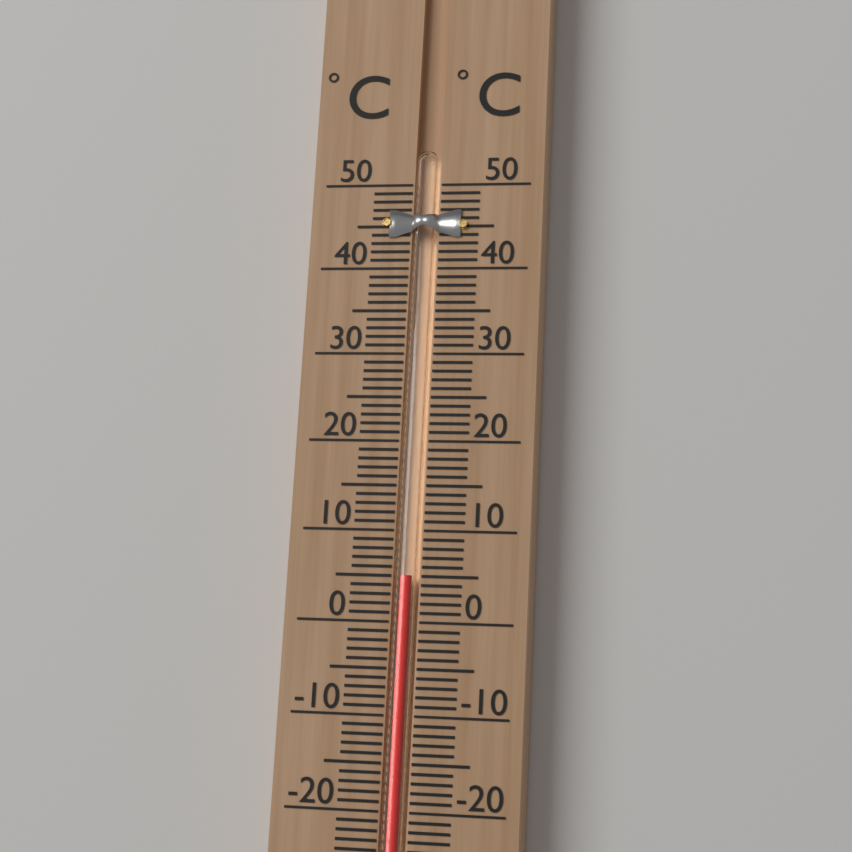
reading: 5 °C
